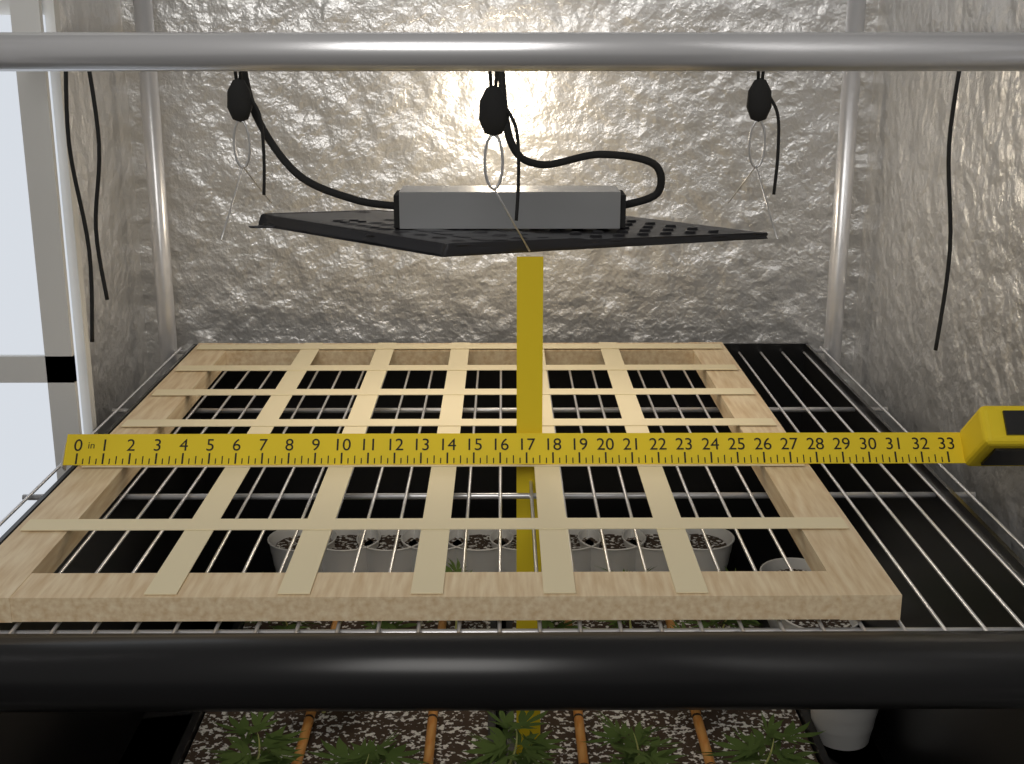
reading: 27.75 in
